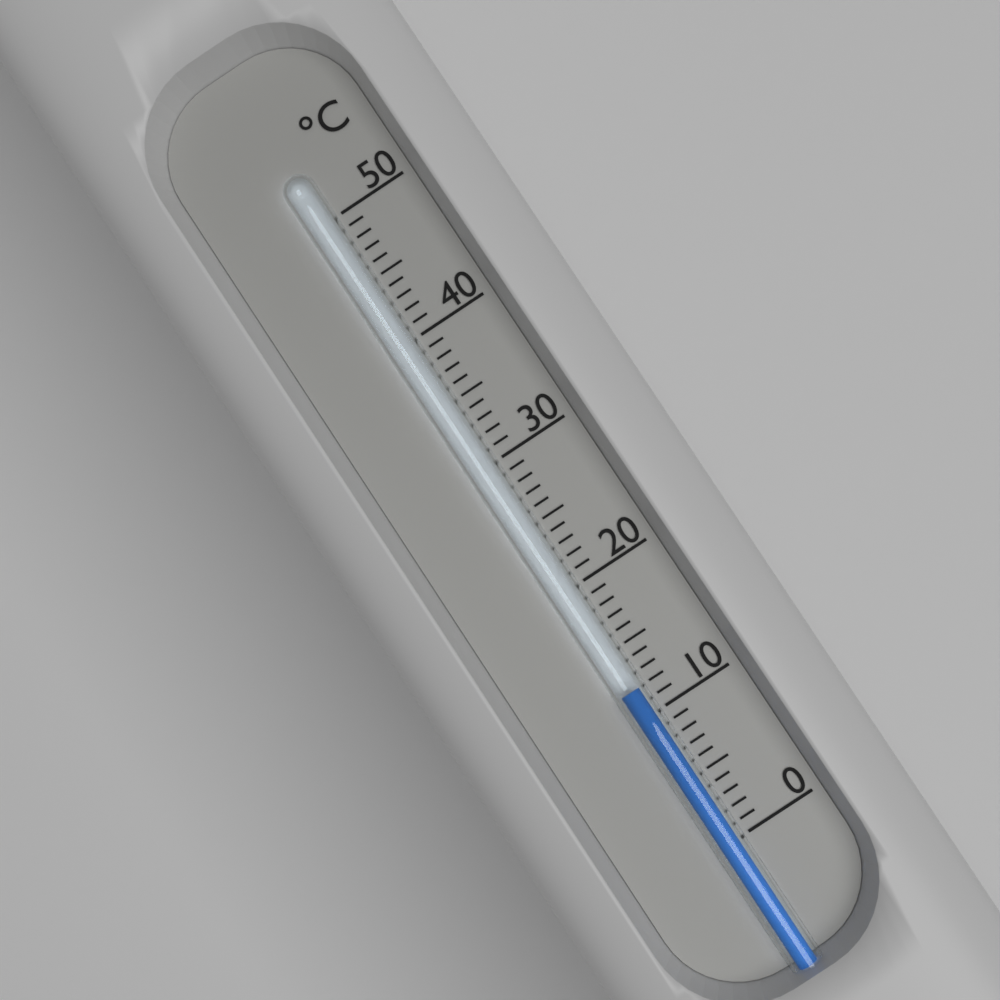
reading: 12 °C
